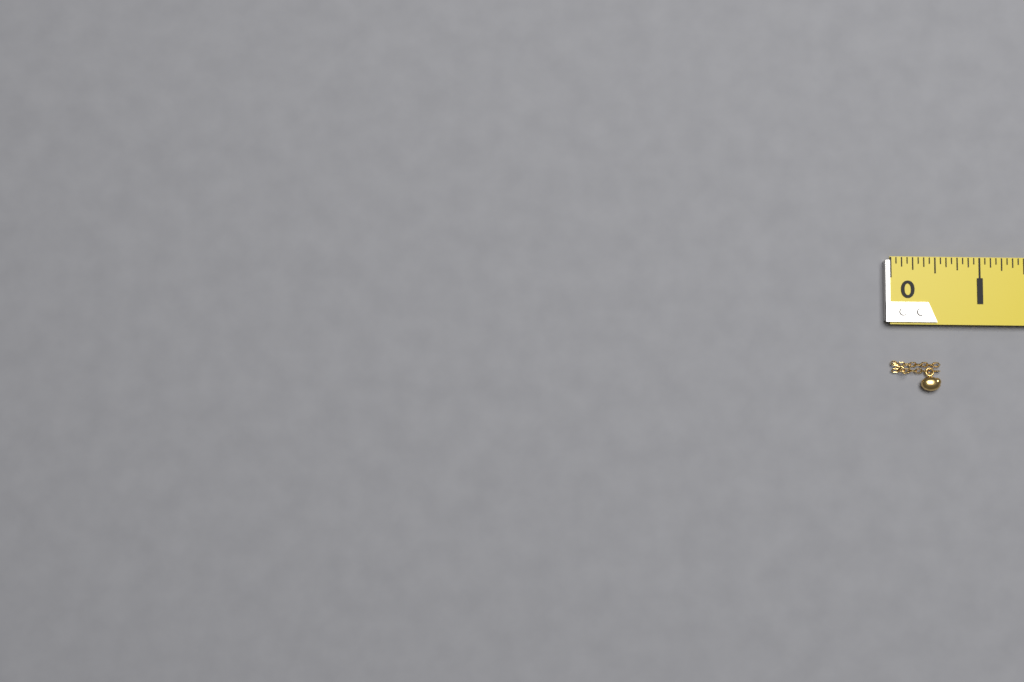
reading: 0.5625 in
